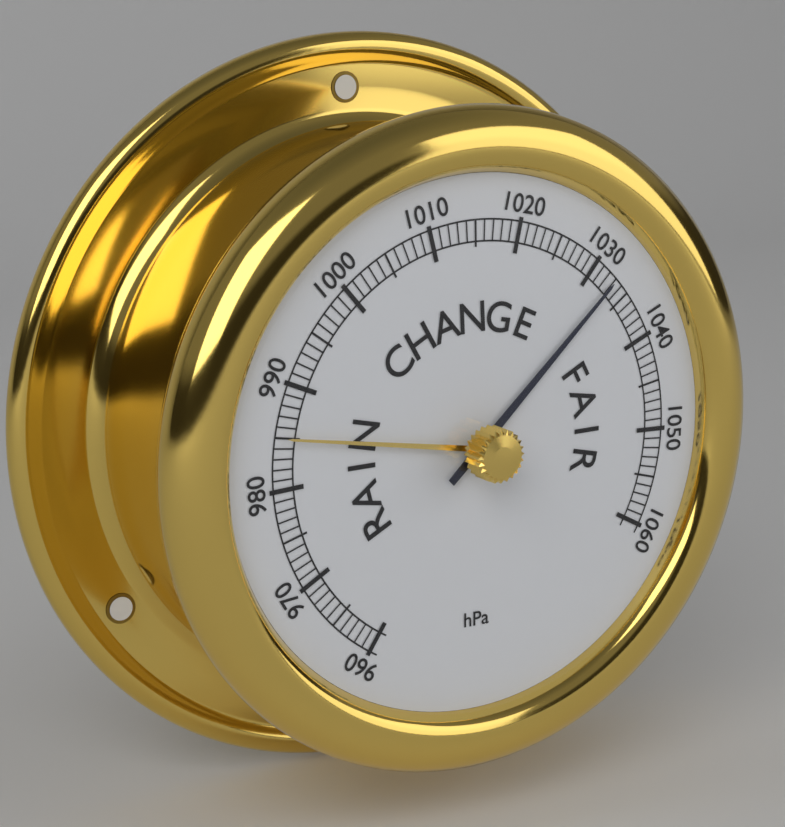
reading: 1033 hPa
